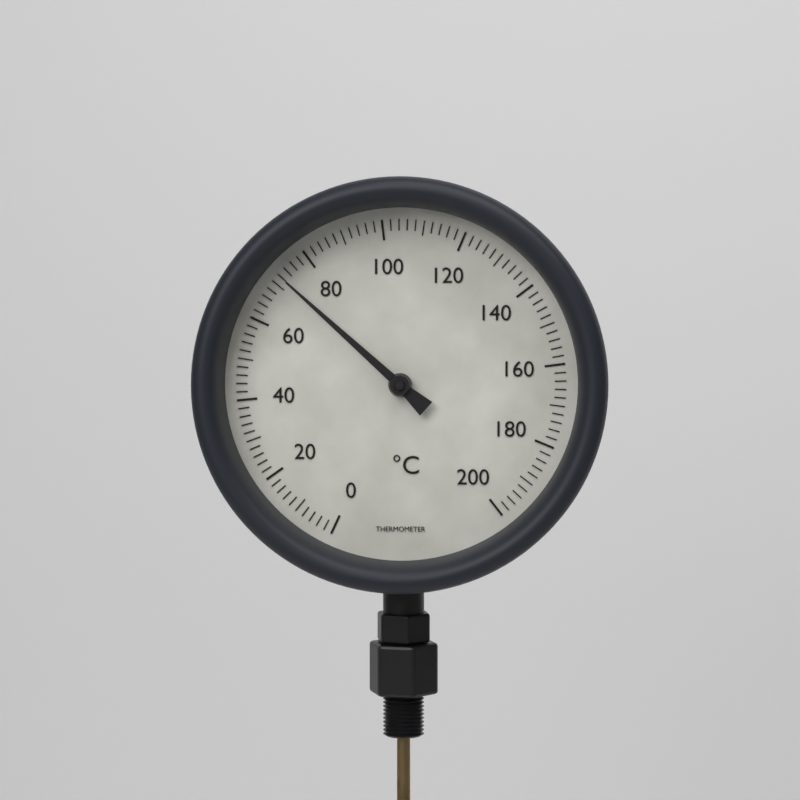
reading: 72 °C
